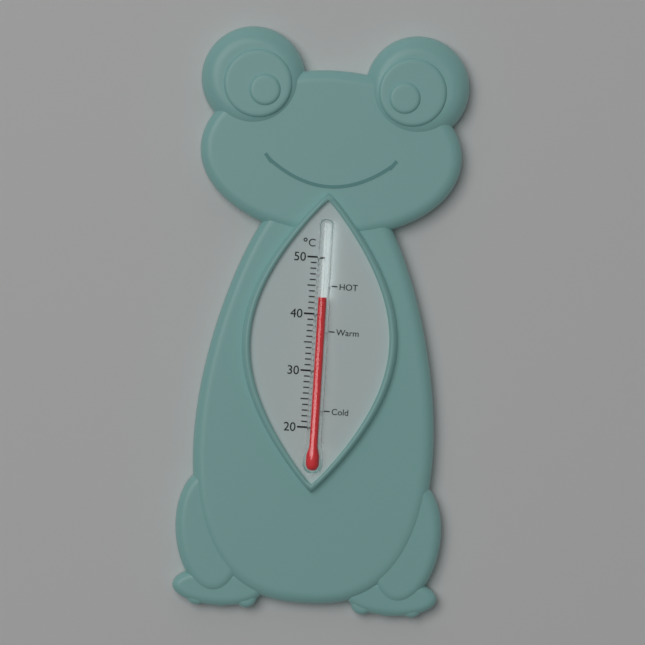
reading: 43 °C
